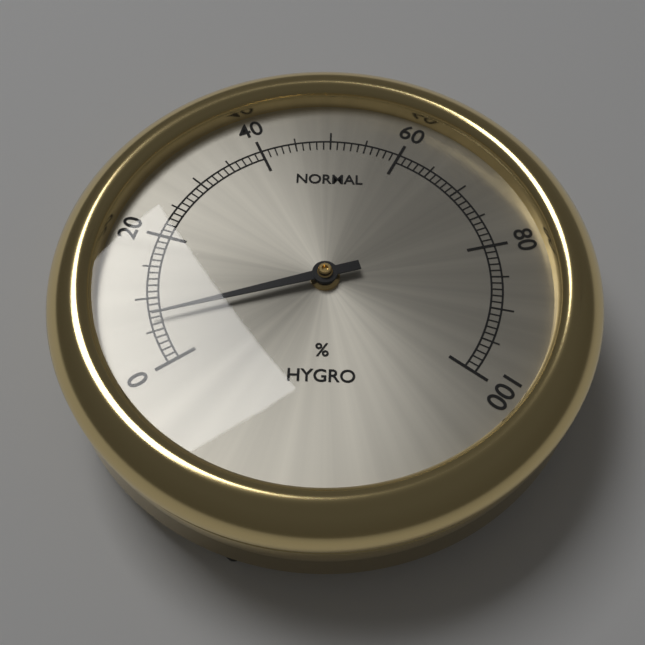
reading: 7 %
